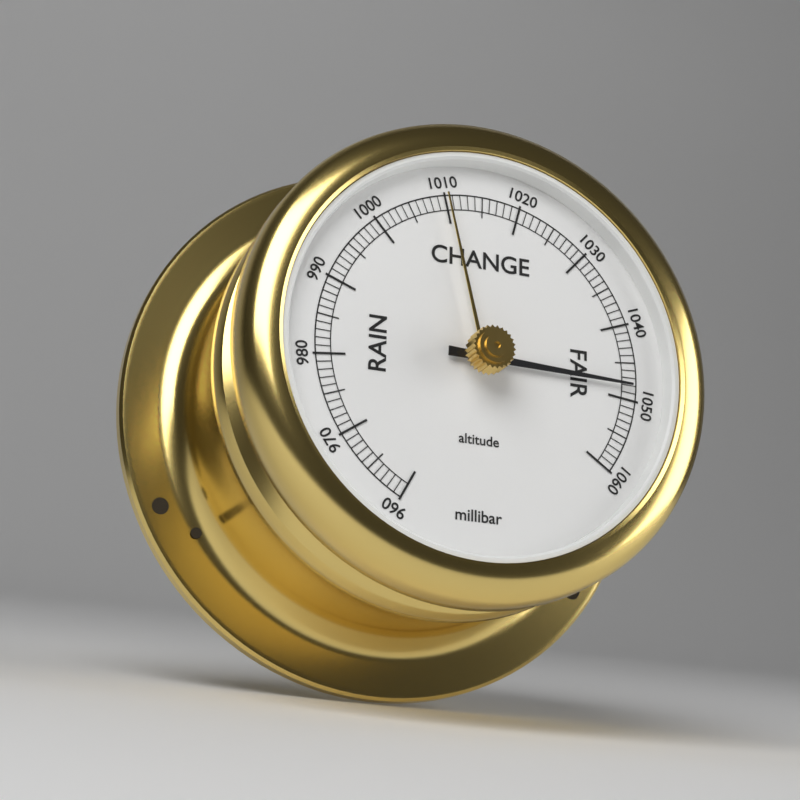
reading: 1048 millibar
